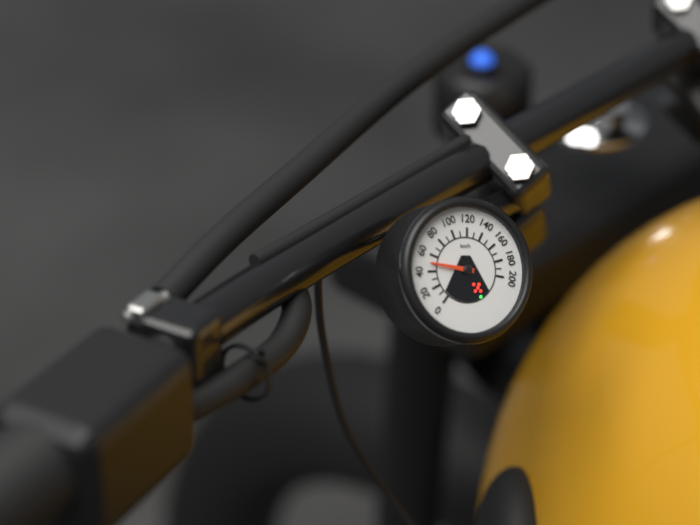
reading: 50 km/h
